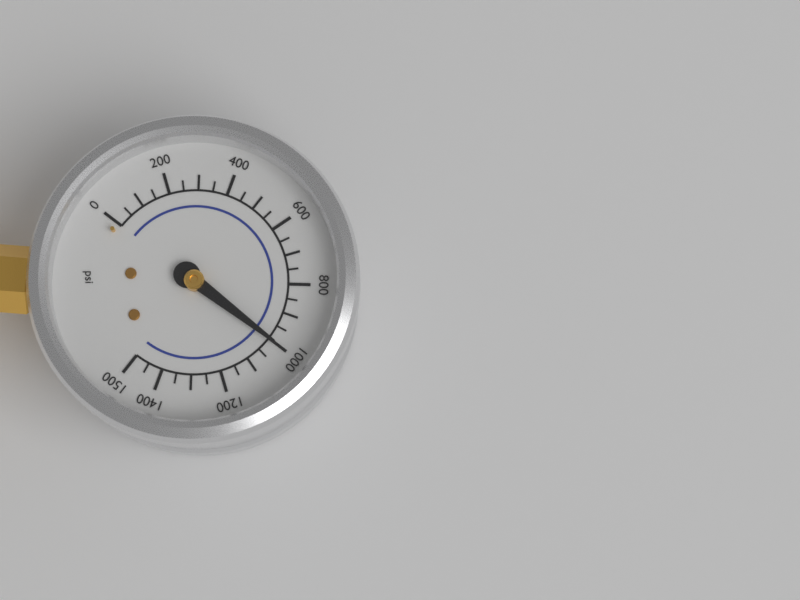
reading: 1000 psi
